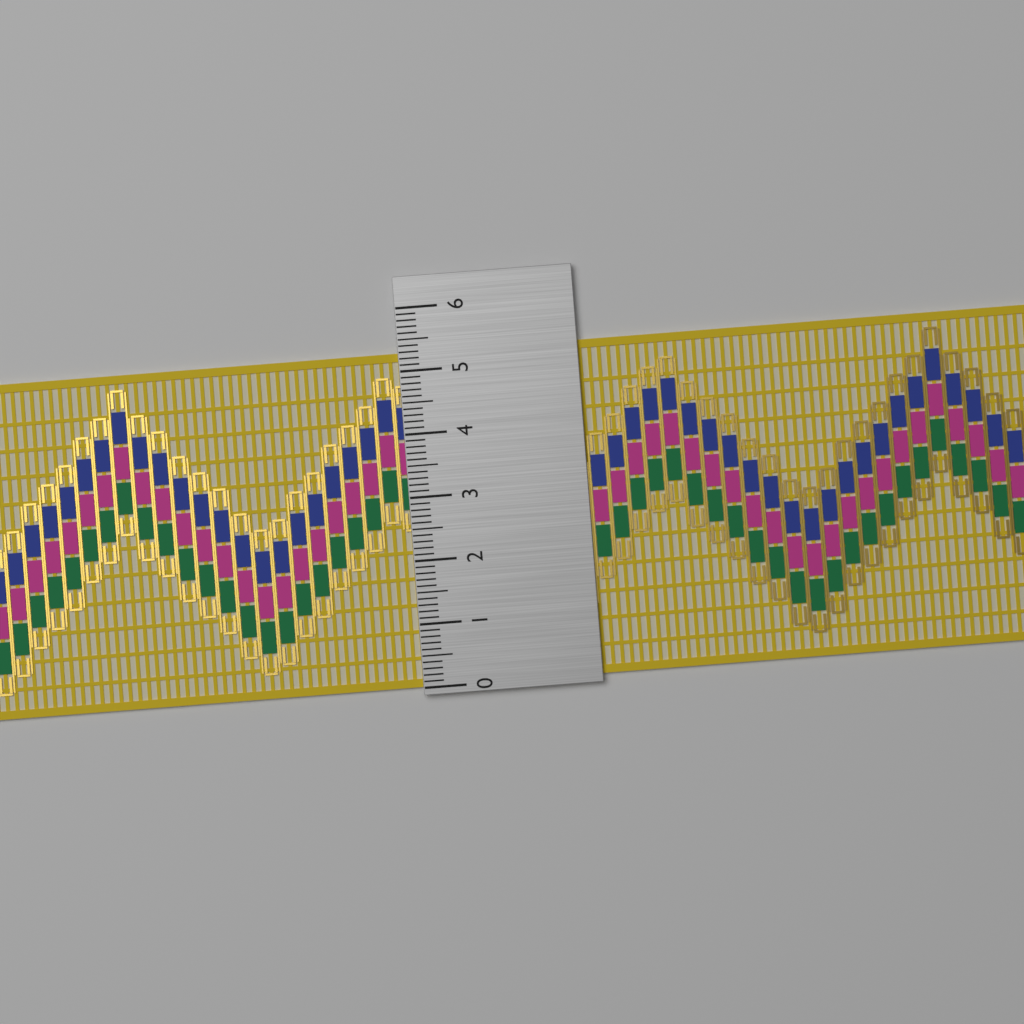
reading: 5.3 (no unit)
